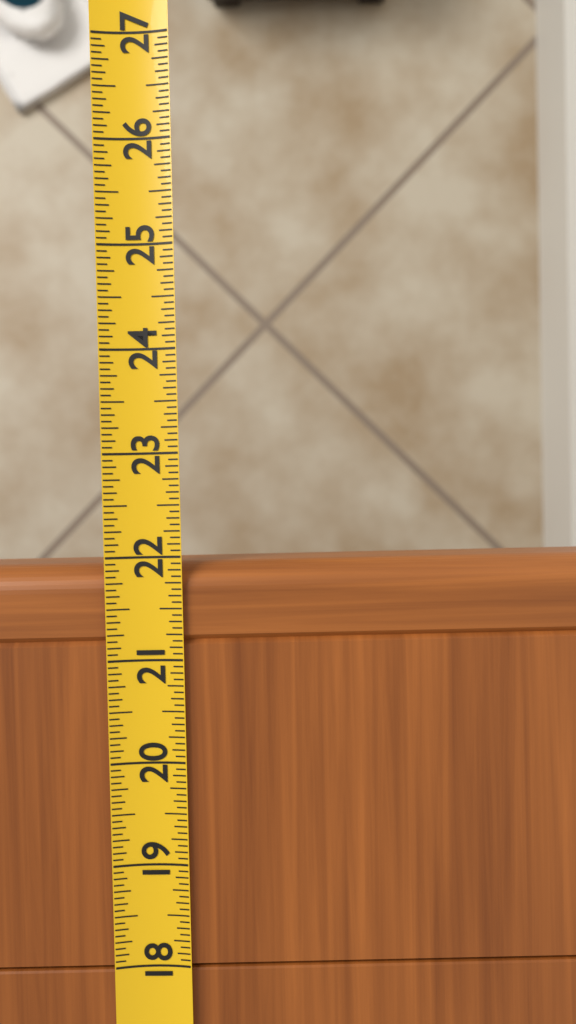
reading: 21.9375 (no unit)
